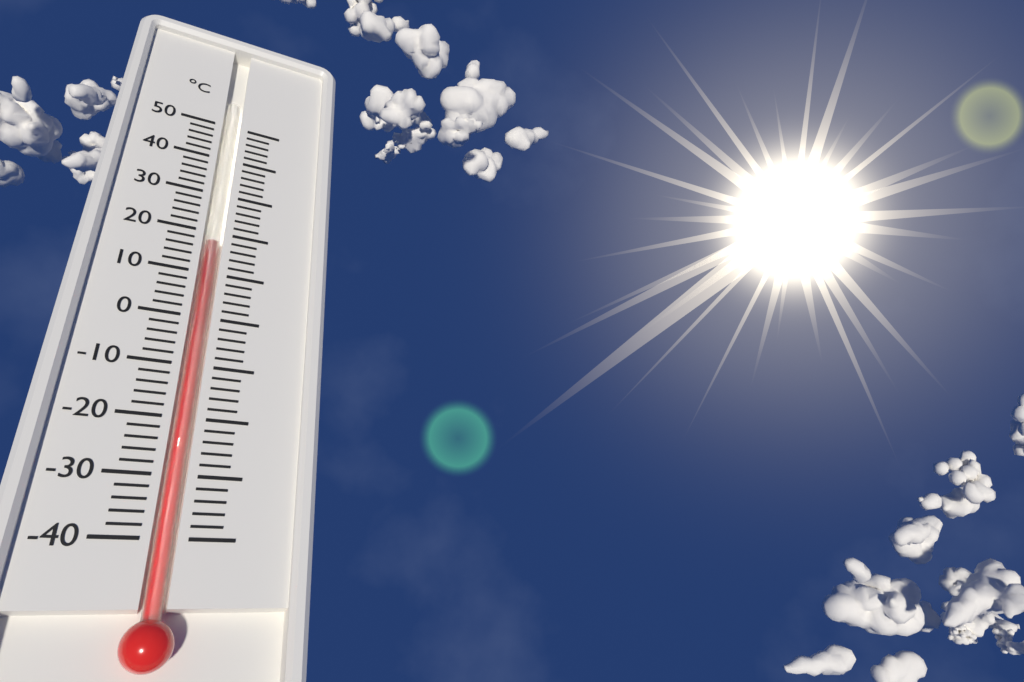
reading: 18 °C
